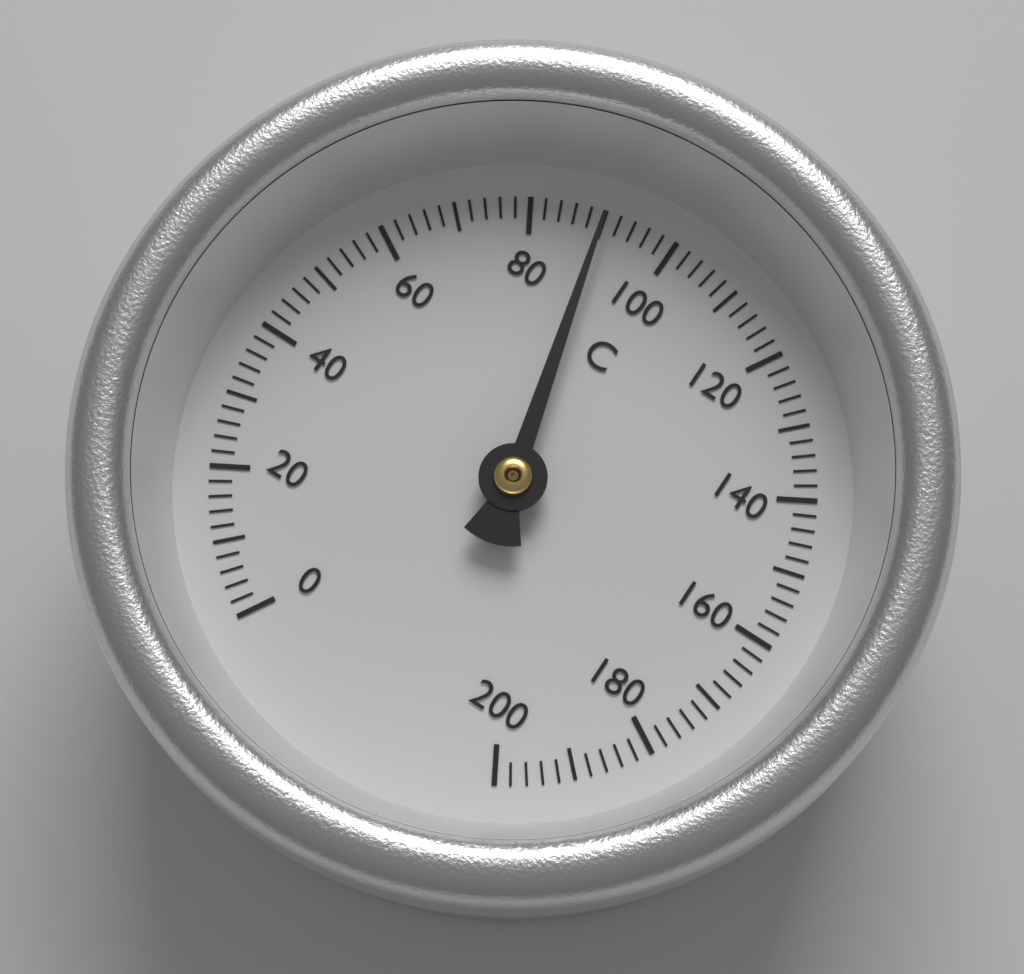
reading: 90 °C
